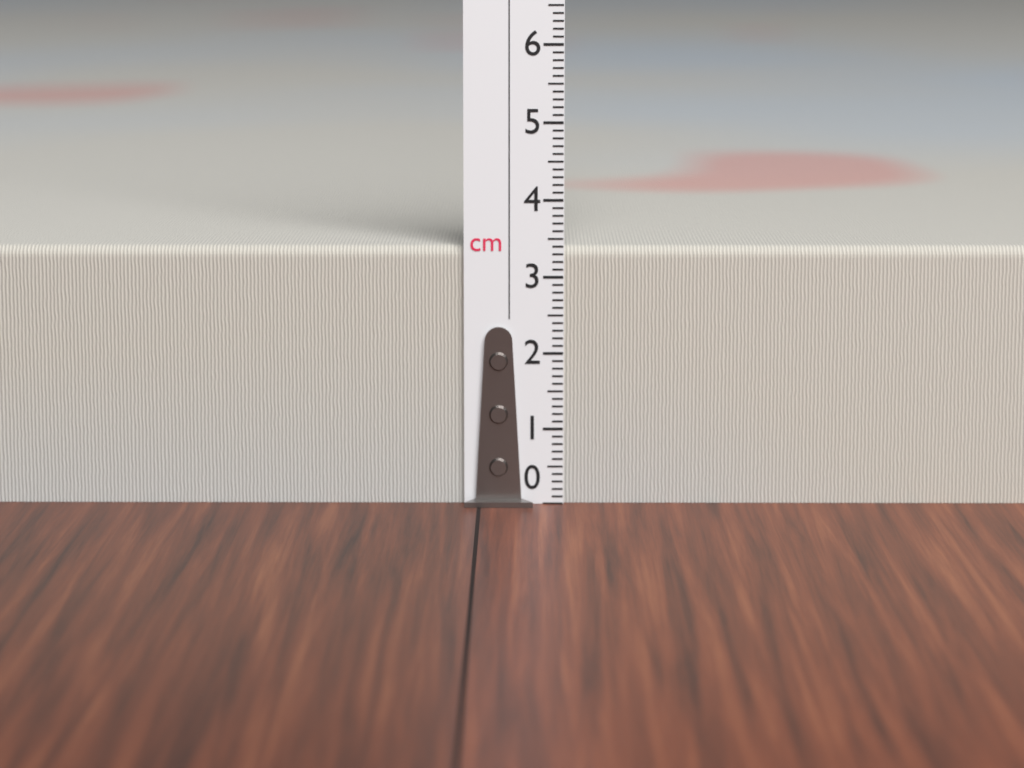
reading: 3.4 cm
